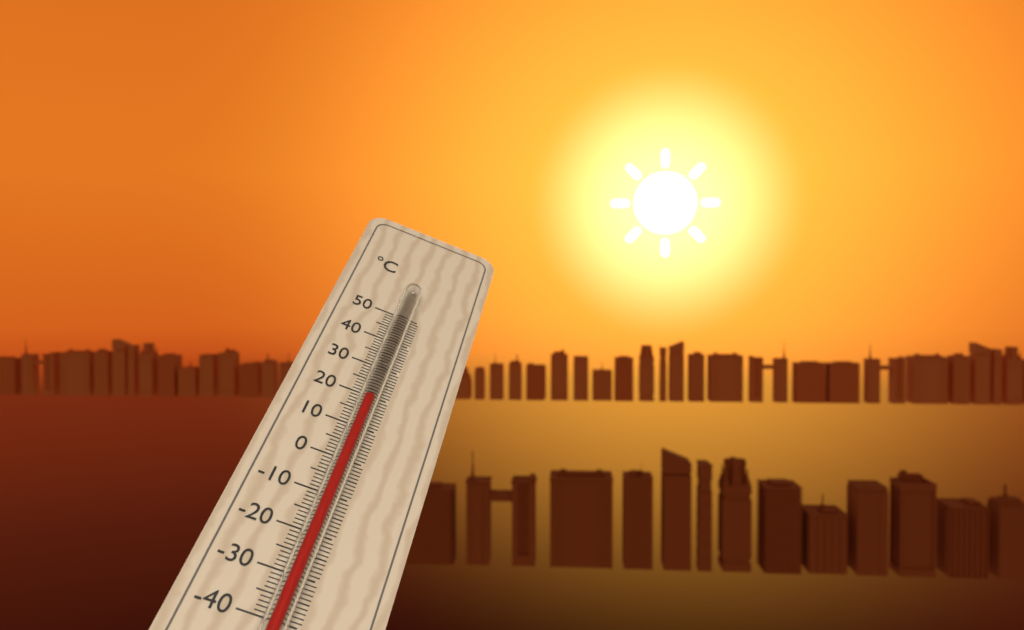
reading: 17 °C
